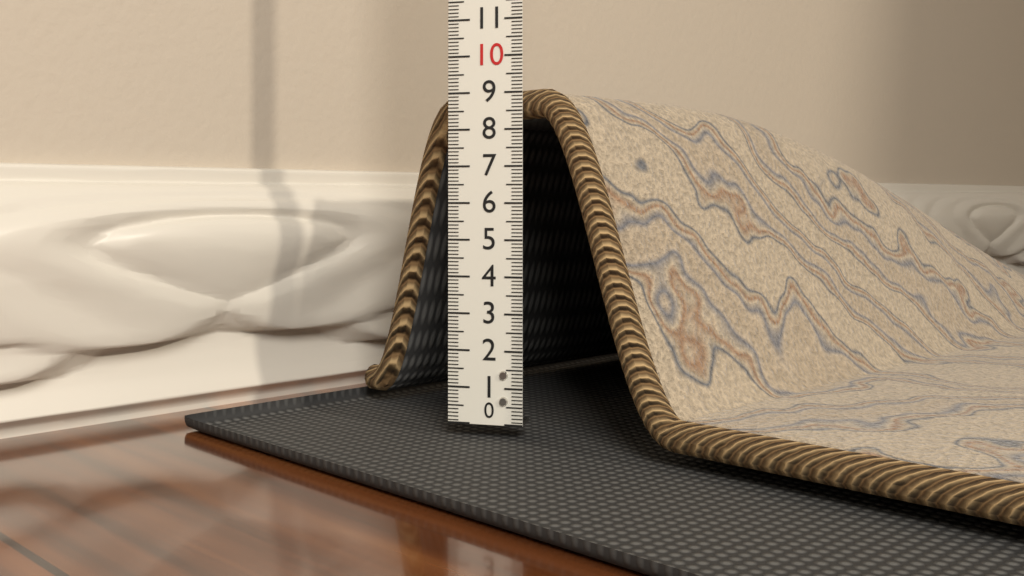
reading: 9.1 (no unit)
